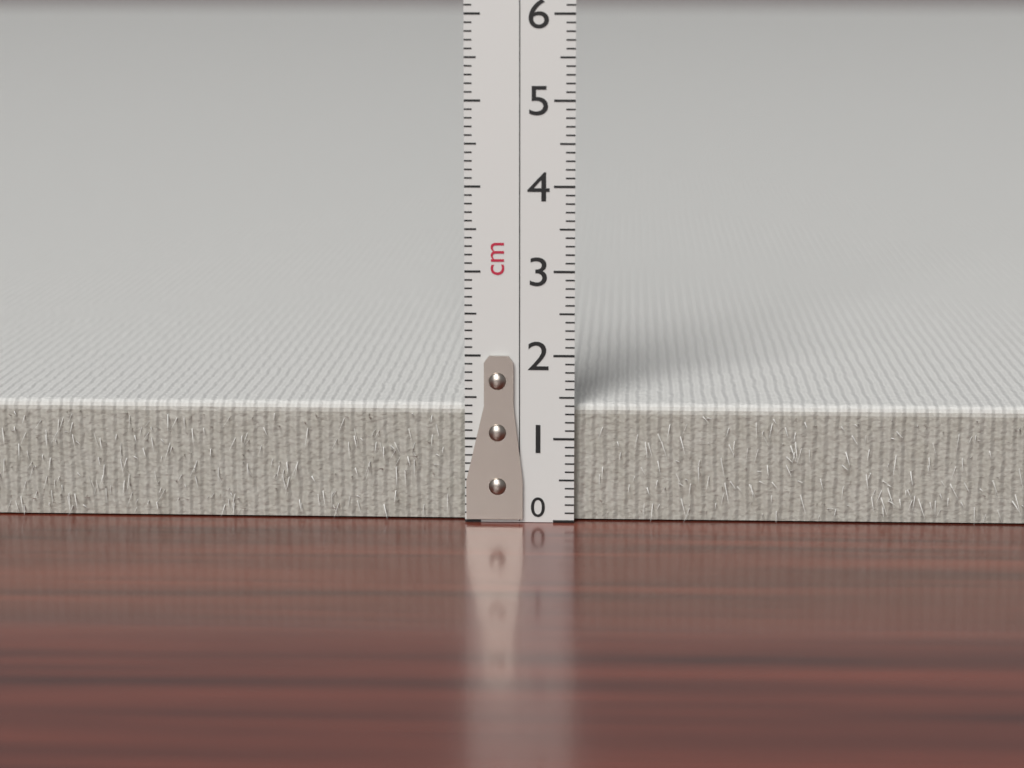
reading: 1.4 cm
